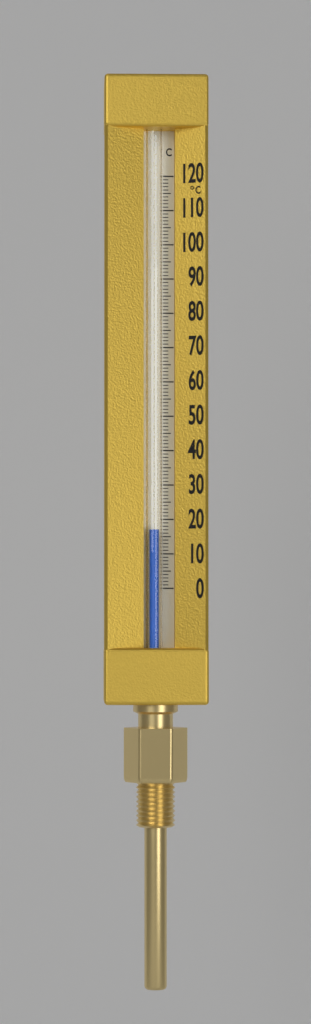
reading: 17 °C
